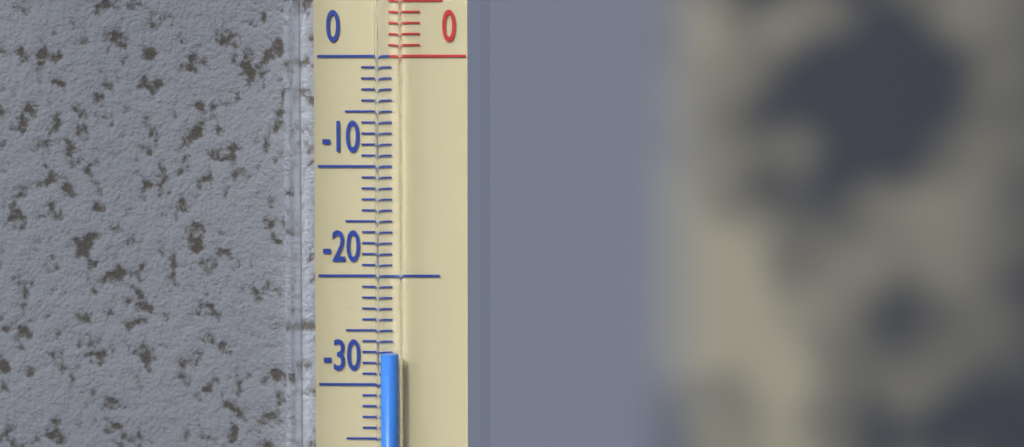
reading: -27 °C
